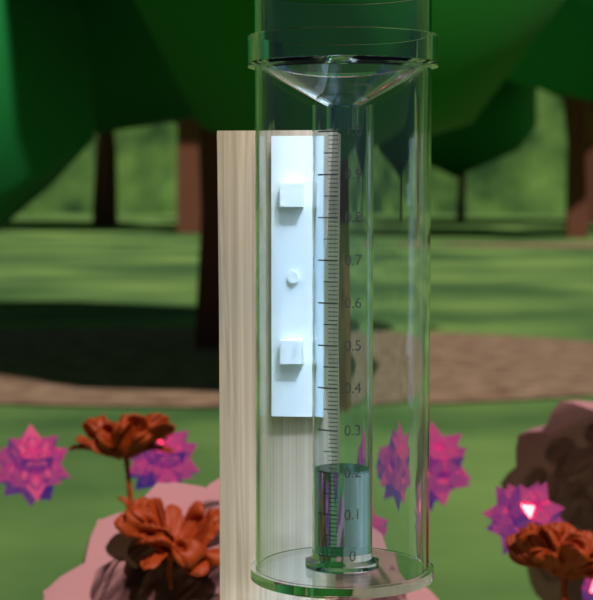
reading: 0.20 (no unit)
